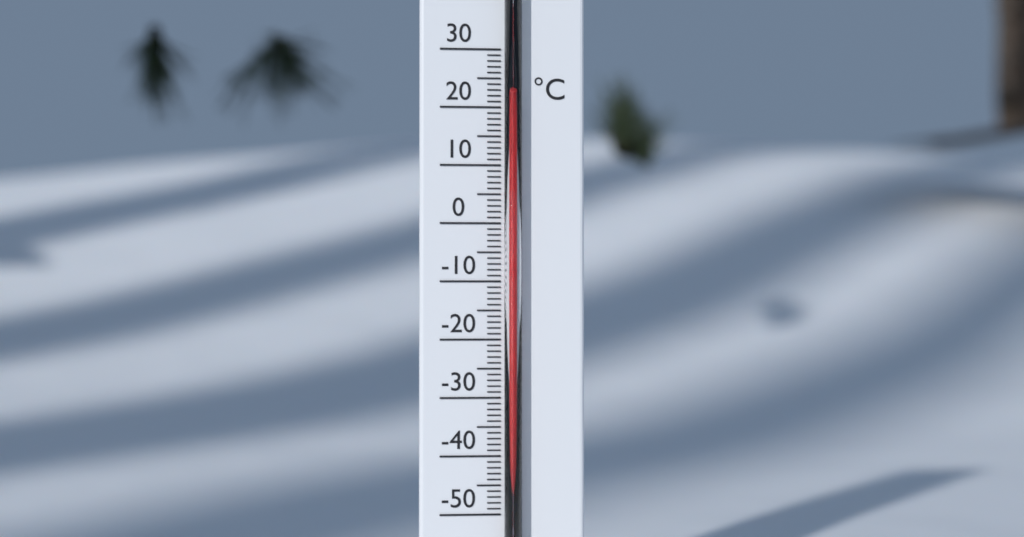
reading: 22 °C
